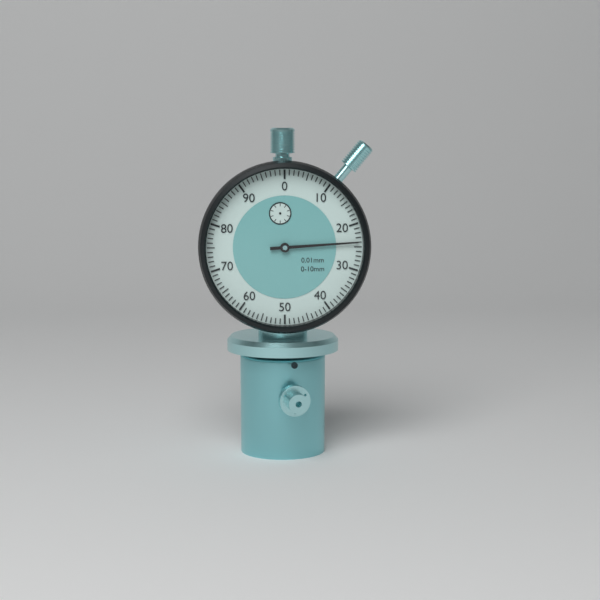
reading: 0.24 mm
